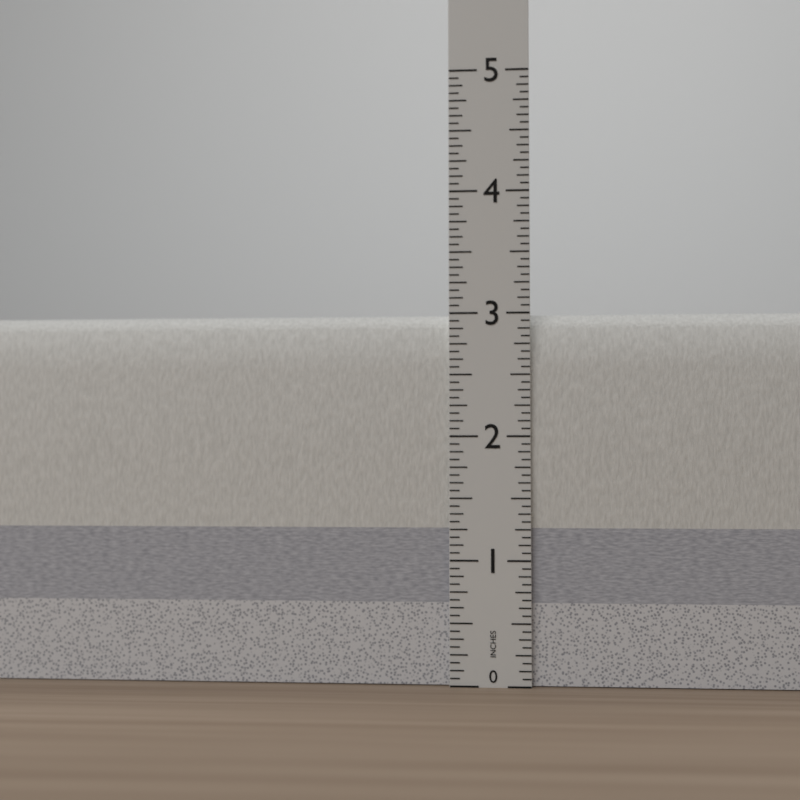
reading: 3.0000 in
